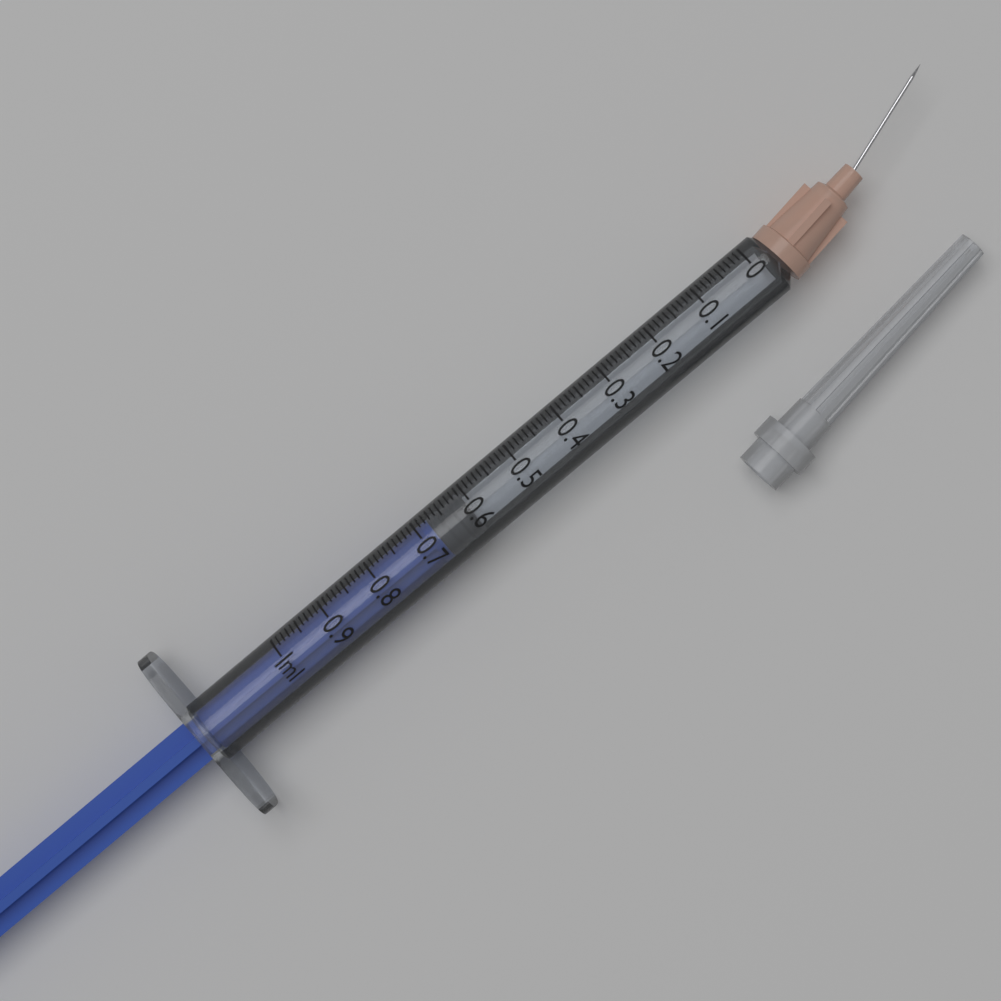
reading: 0.61 ml
